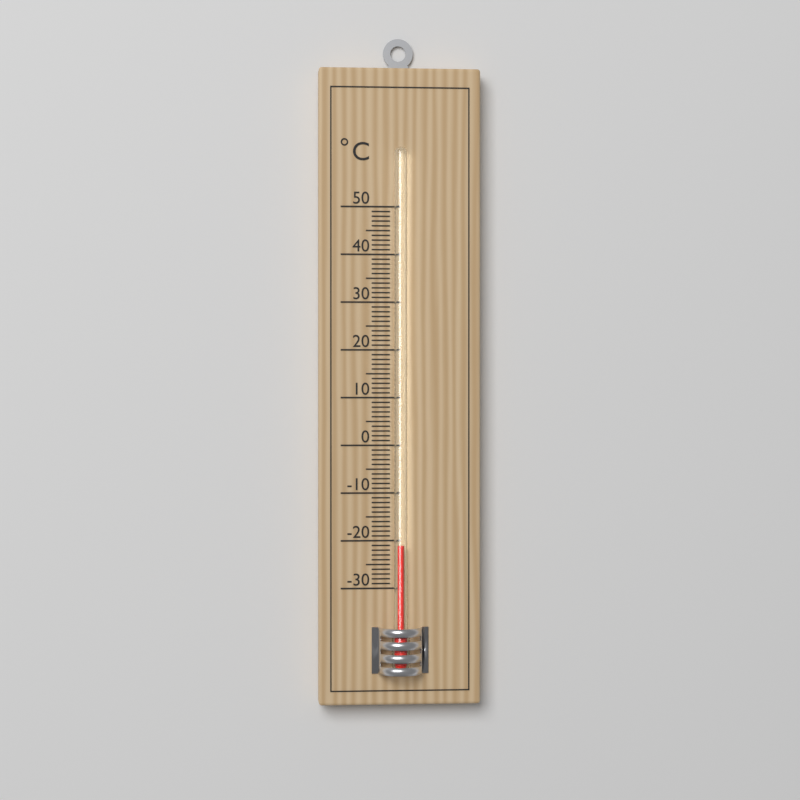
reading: -21 °C
